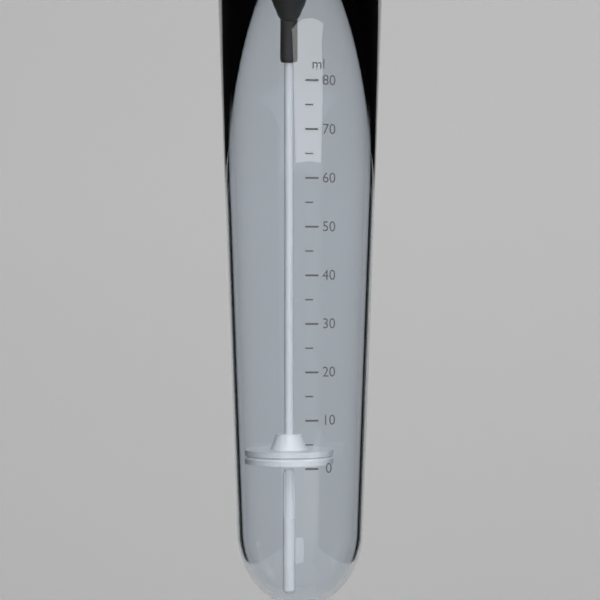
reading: 0 ml
